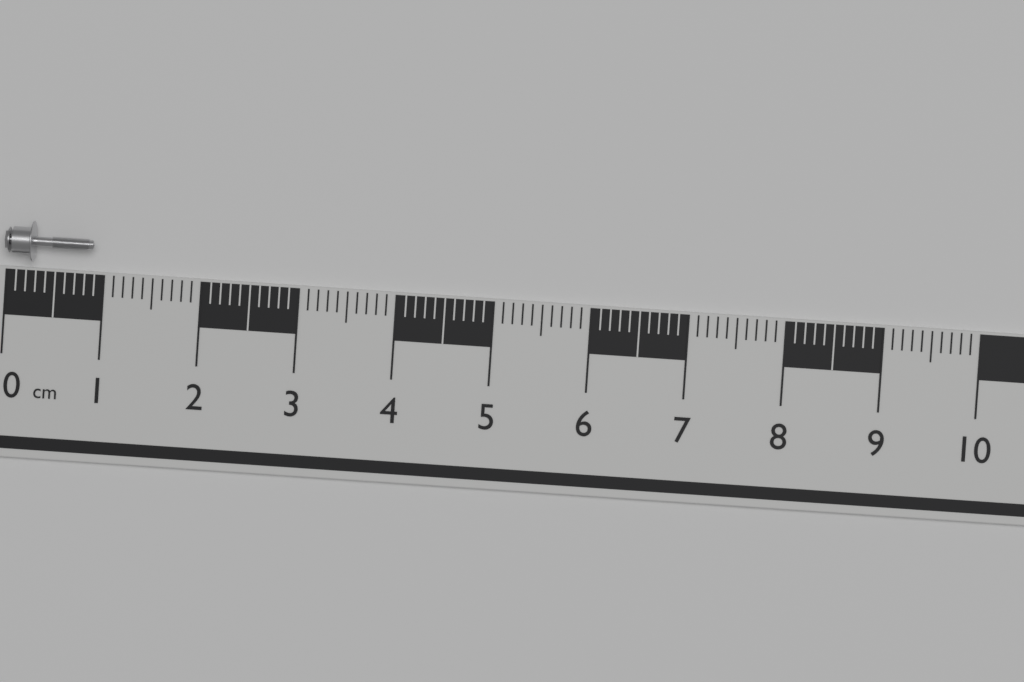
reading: 0.9 cm
